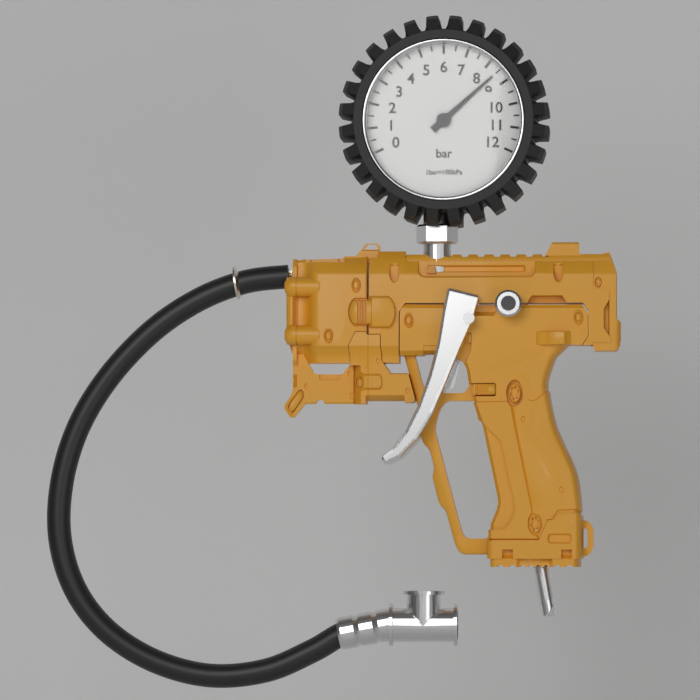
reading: 8.5 bar
